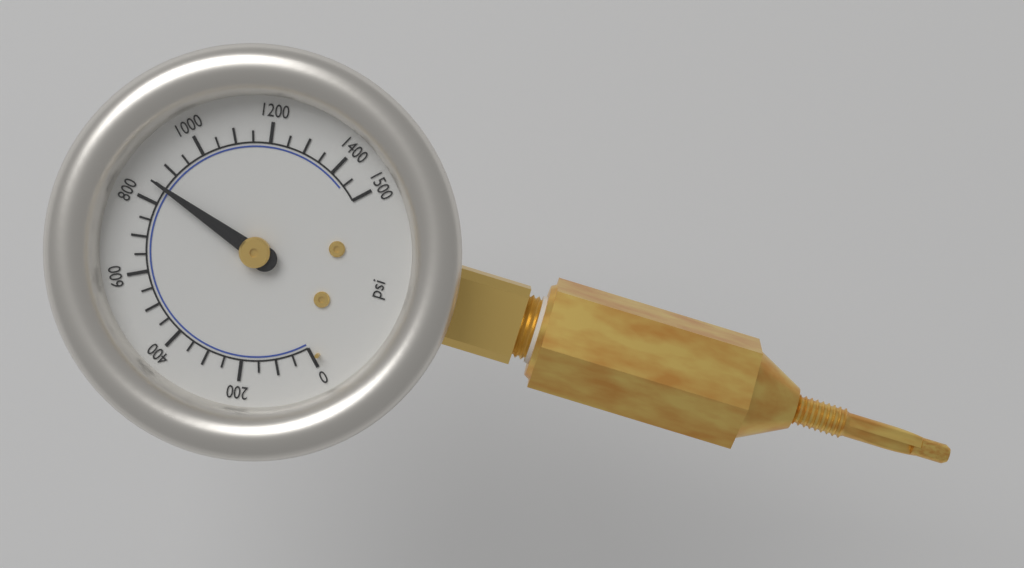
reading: 850 psi
